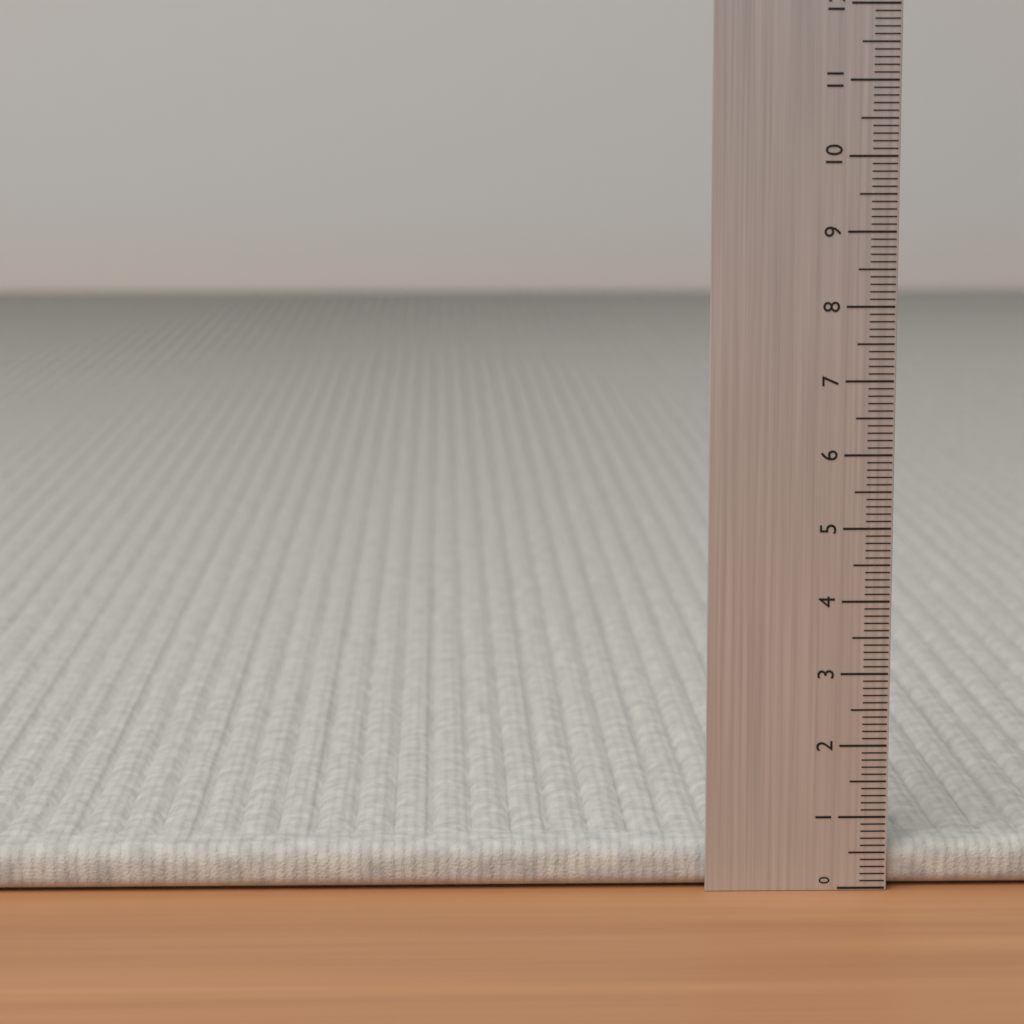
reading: 0.6 (no unit)
